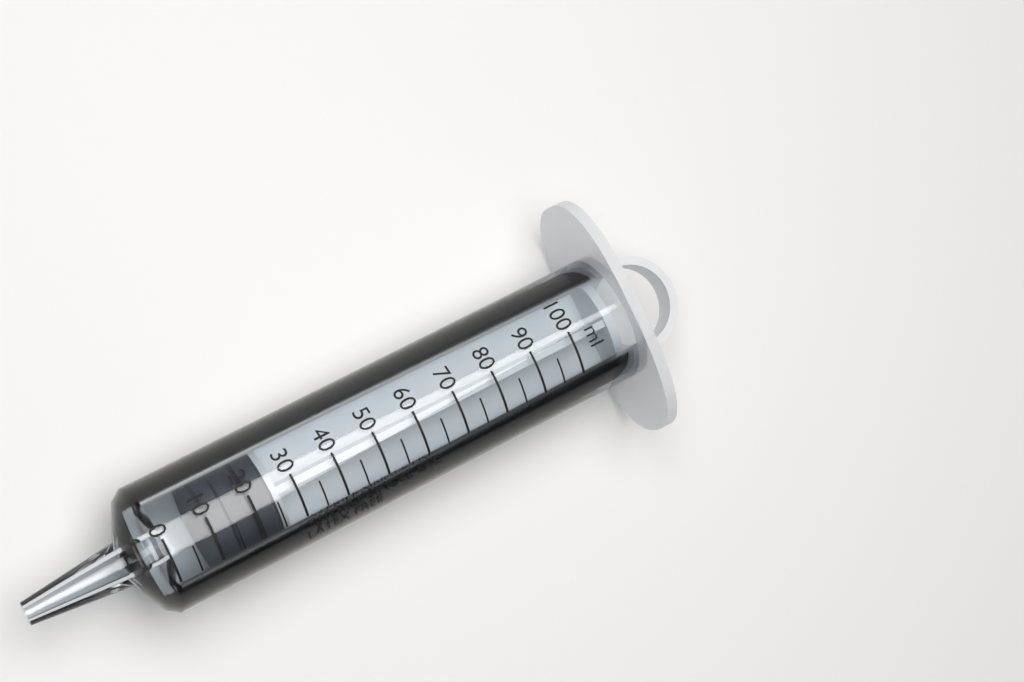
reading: 10 ml
